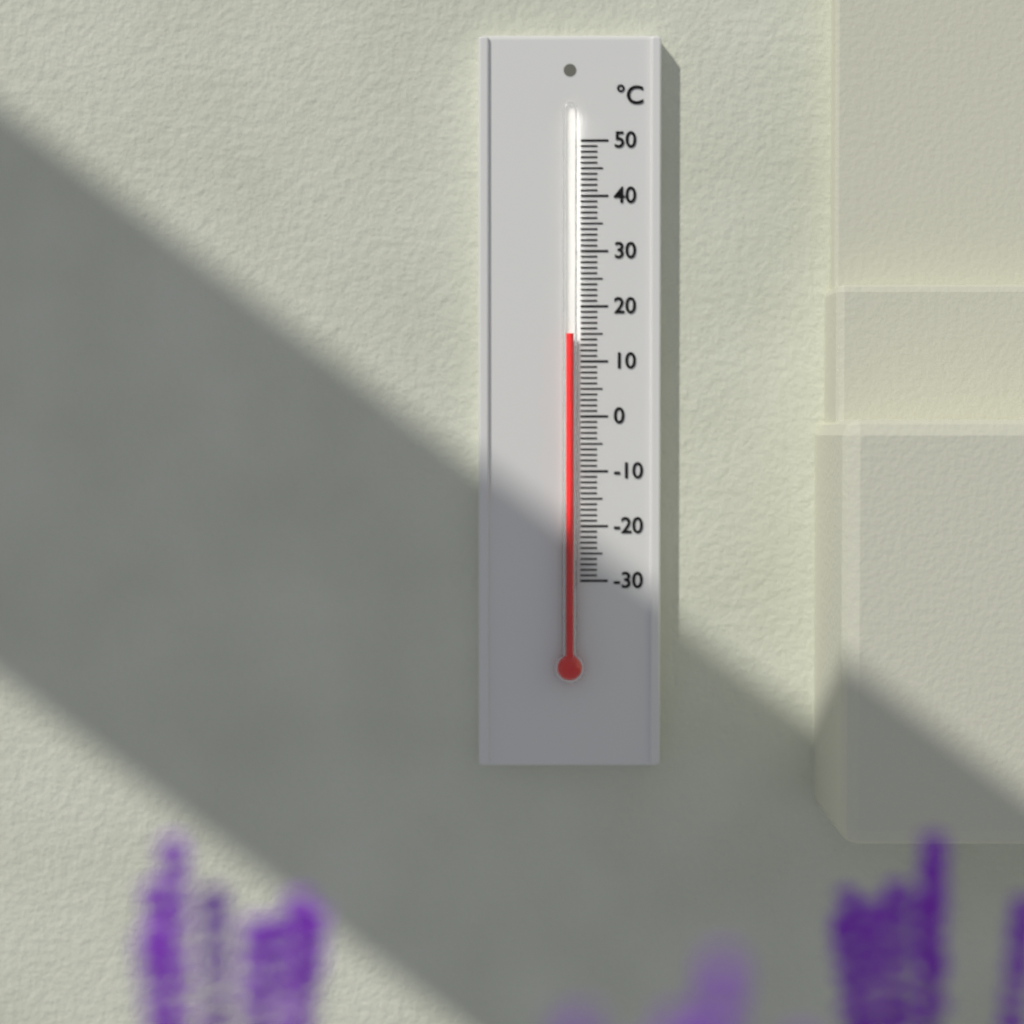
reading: 15 °C
